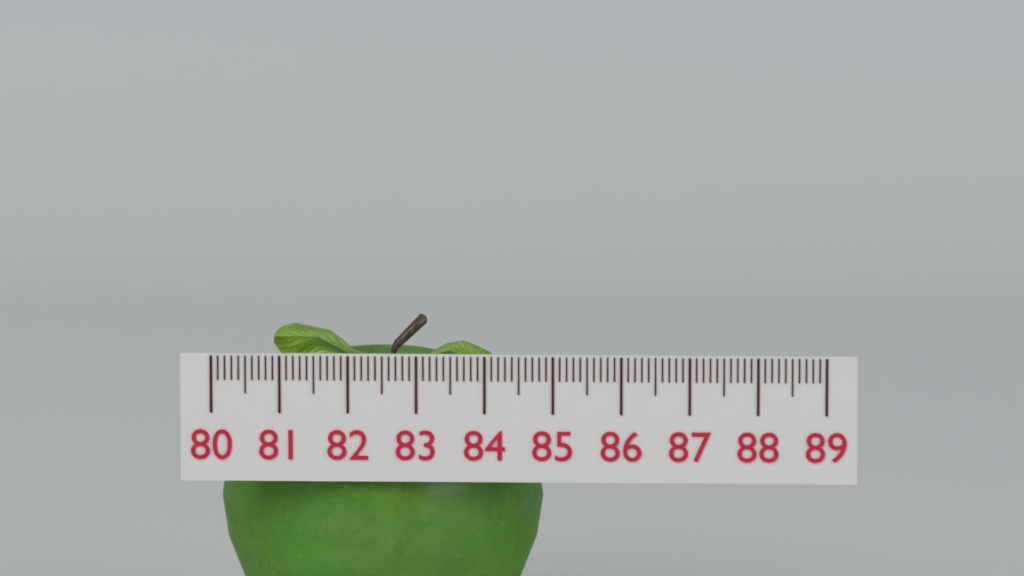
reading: 84.8 (no unit)
